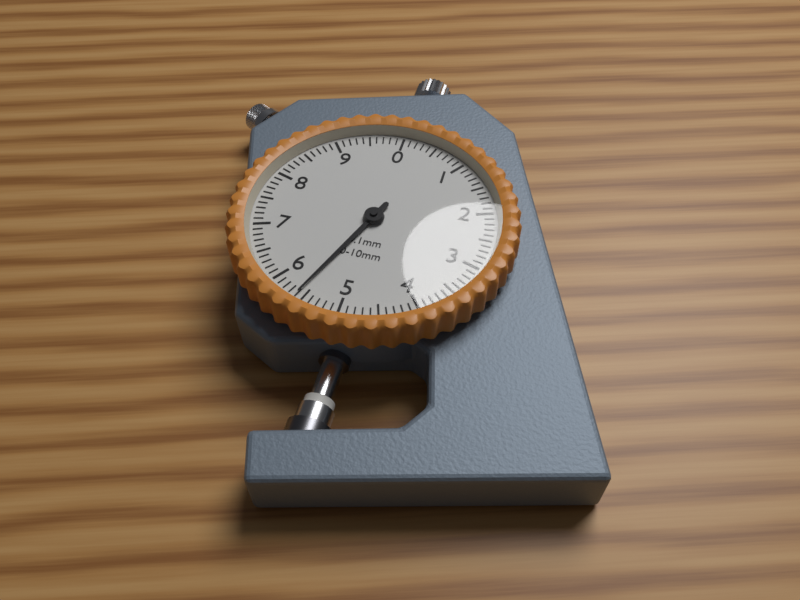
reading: 5.6 mm
